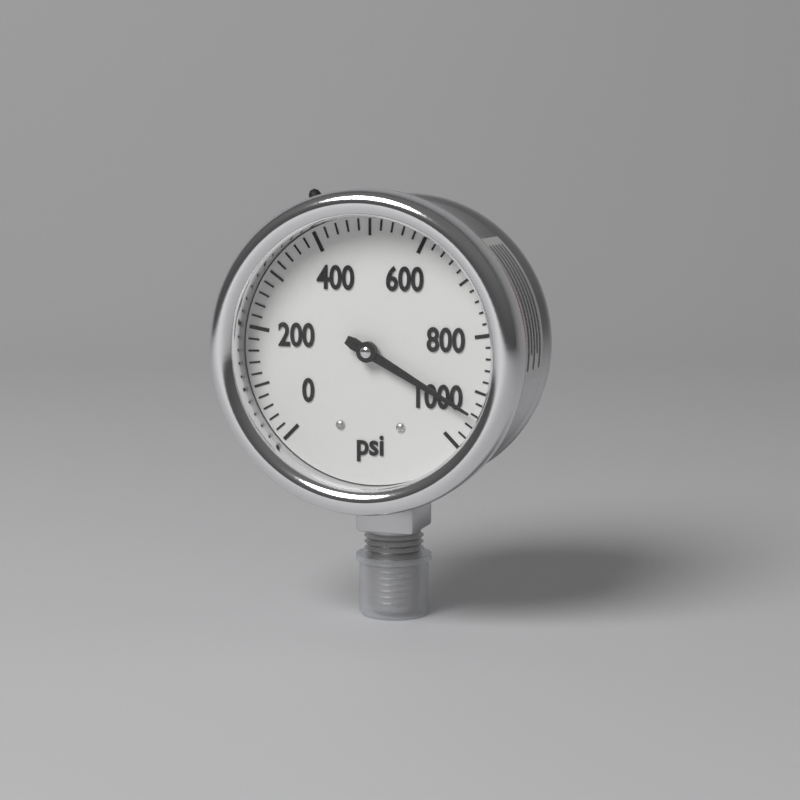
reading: 940 psi
